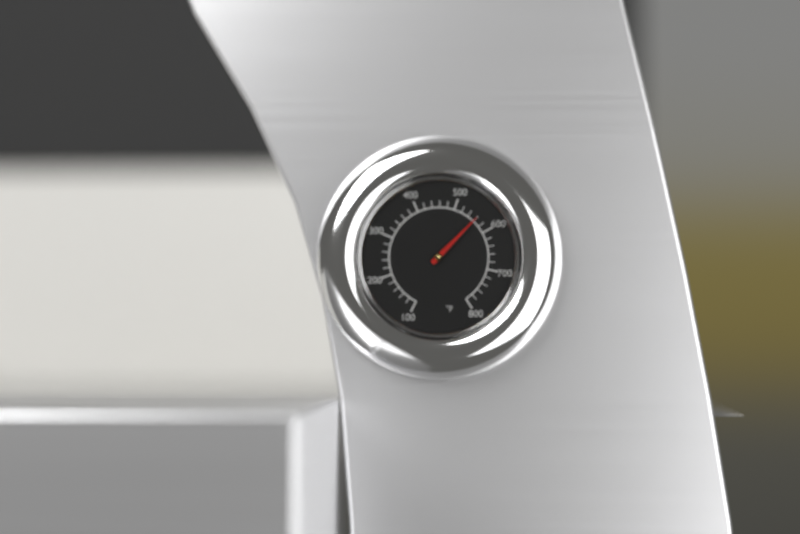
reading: 560 °F
